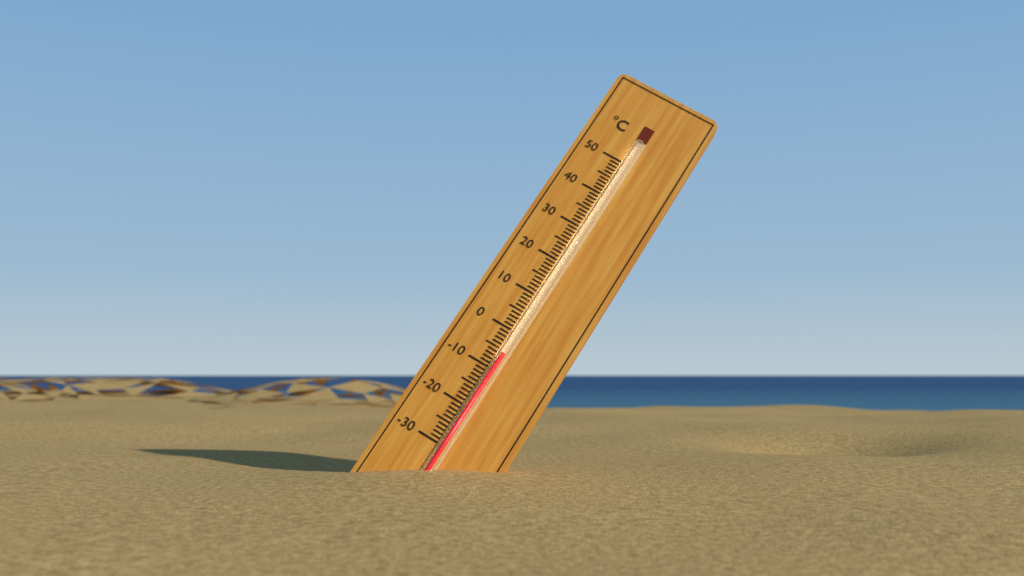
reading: -6 °C
